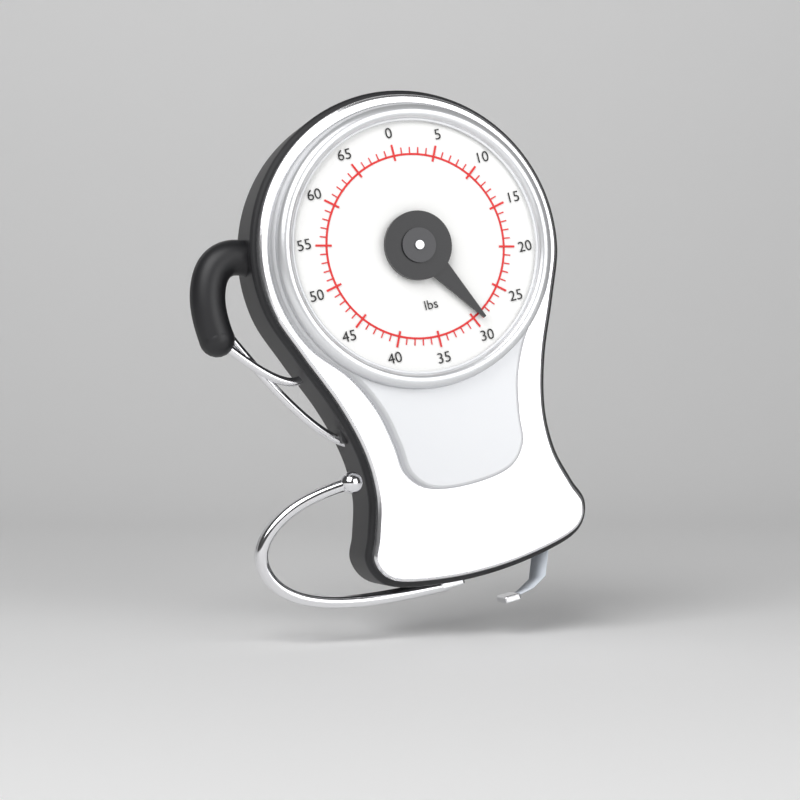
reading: 29 lbs
